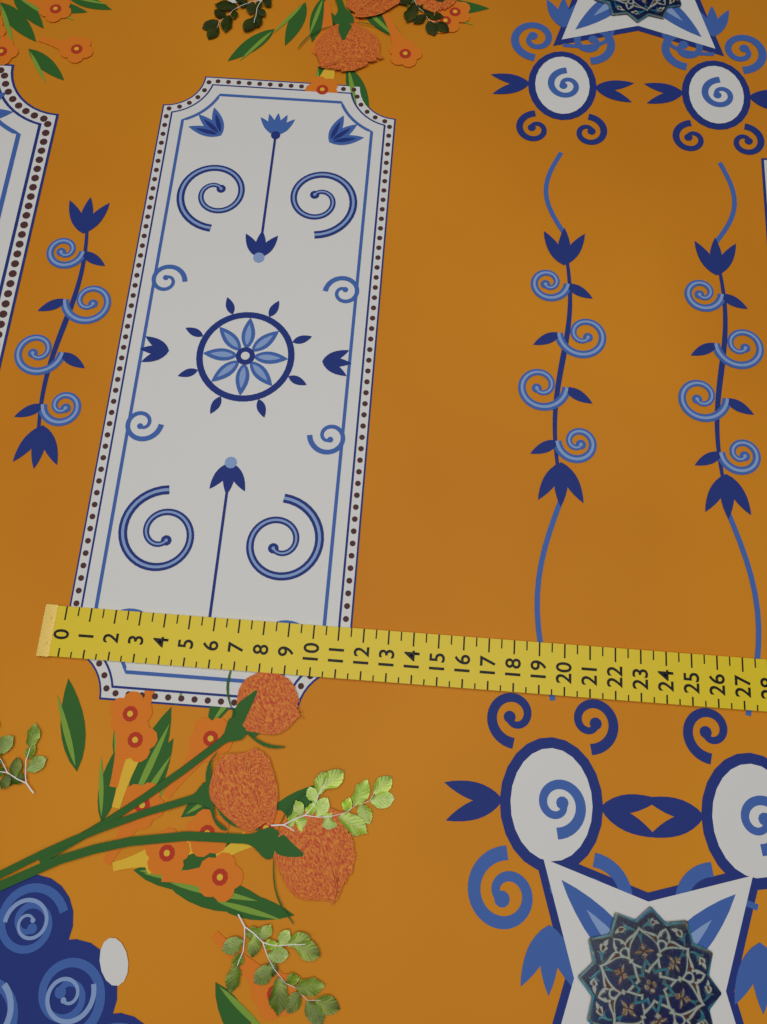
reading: 11.5 (no unit)
